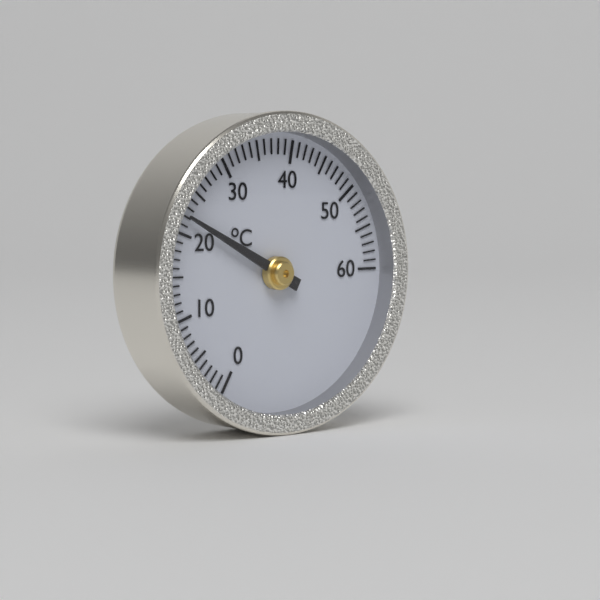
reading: 22 °C
